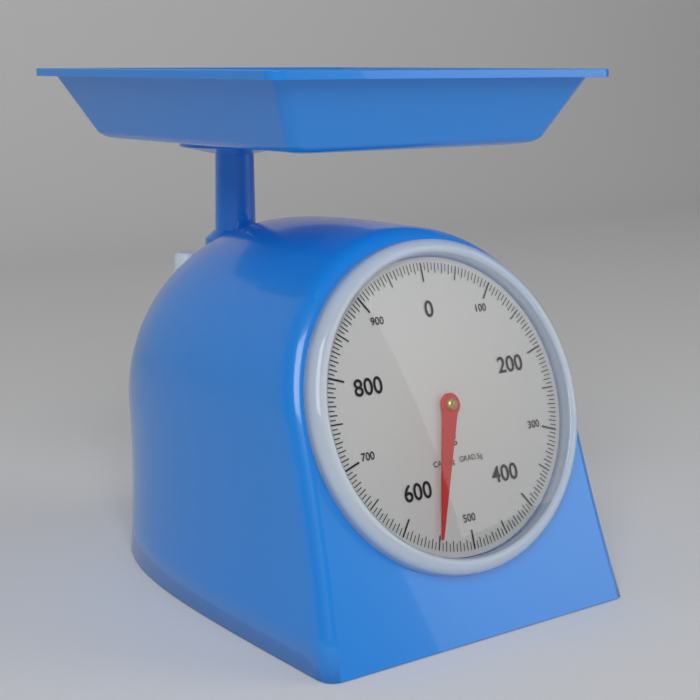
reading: 550 g
